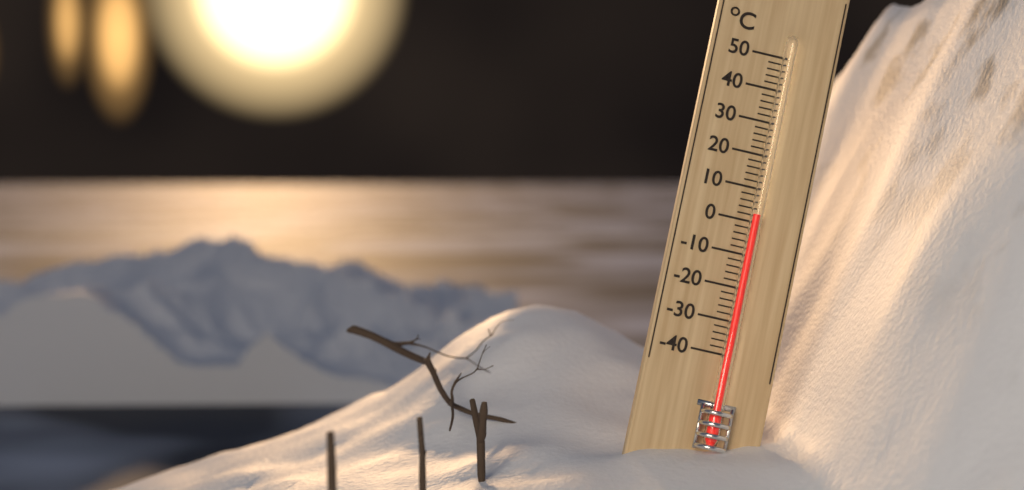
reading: 2 °C
